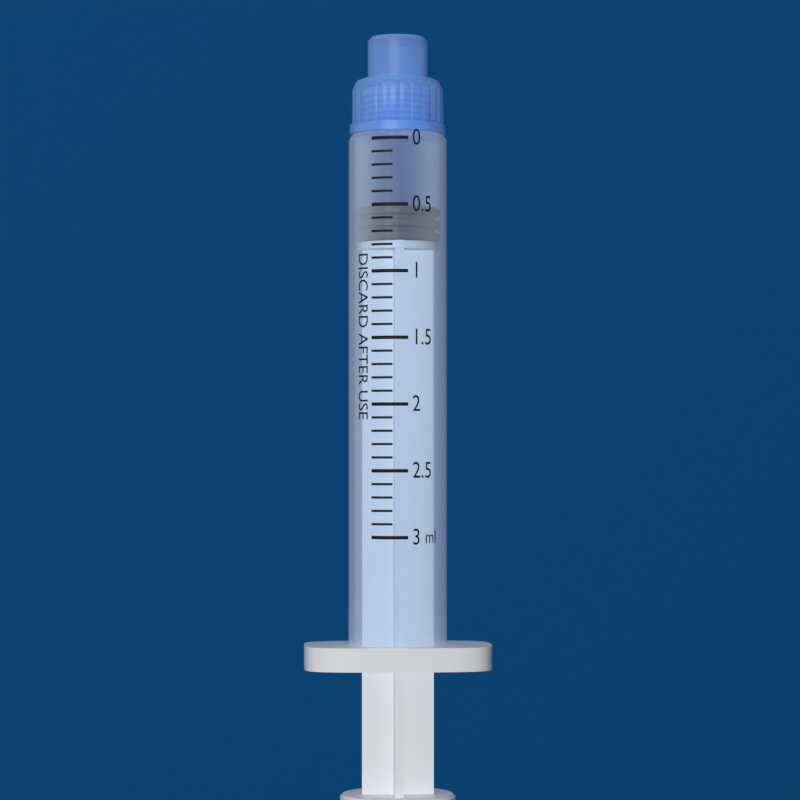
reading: 0.5 ml
